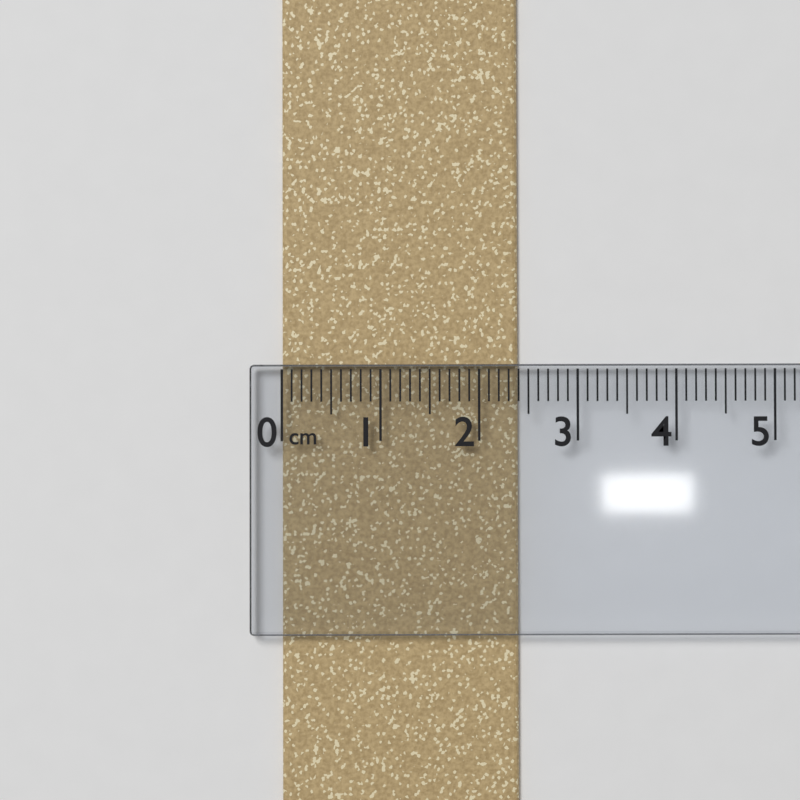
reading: 2.4 cm
